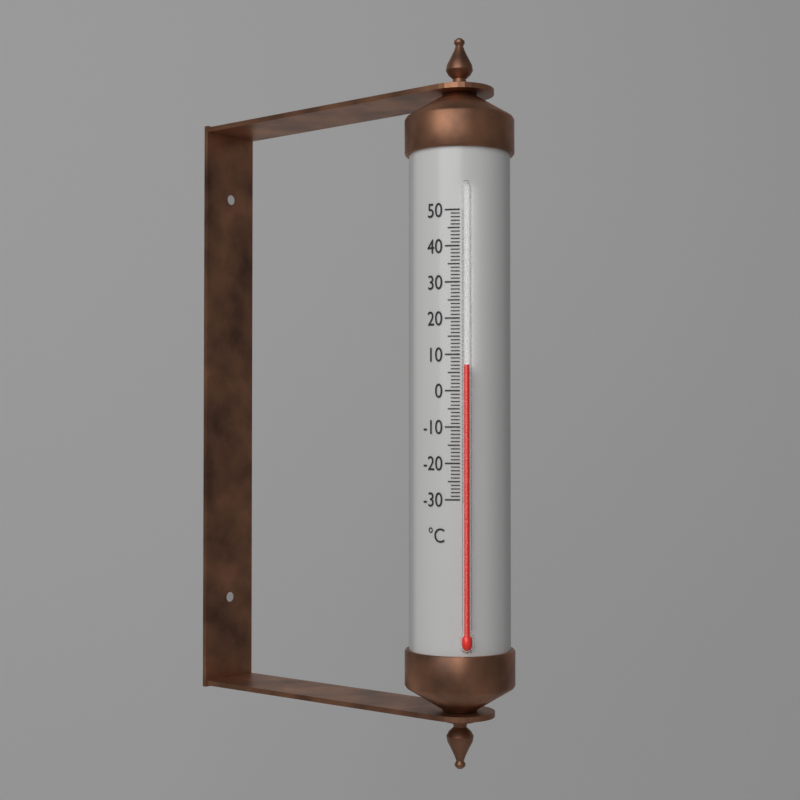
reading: 7 °C
